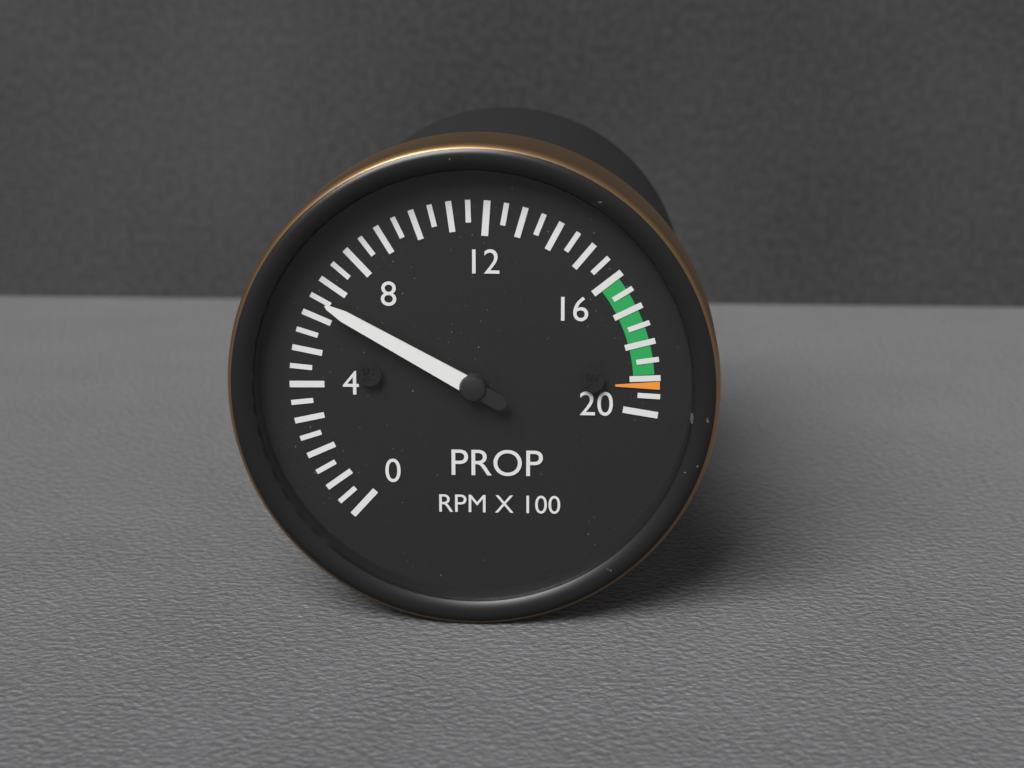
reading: 6.5 RPM X 100
